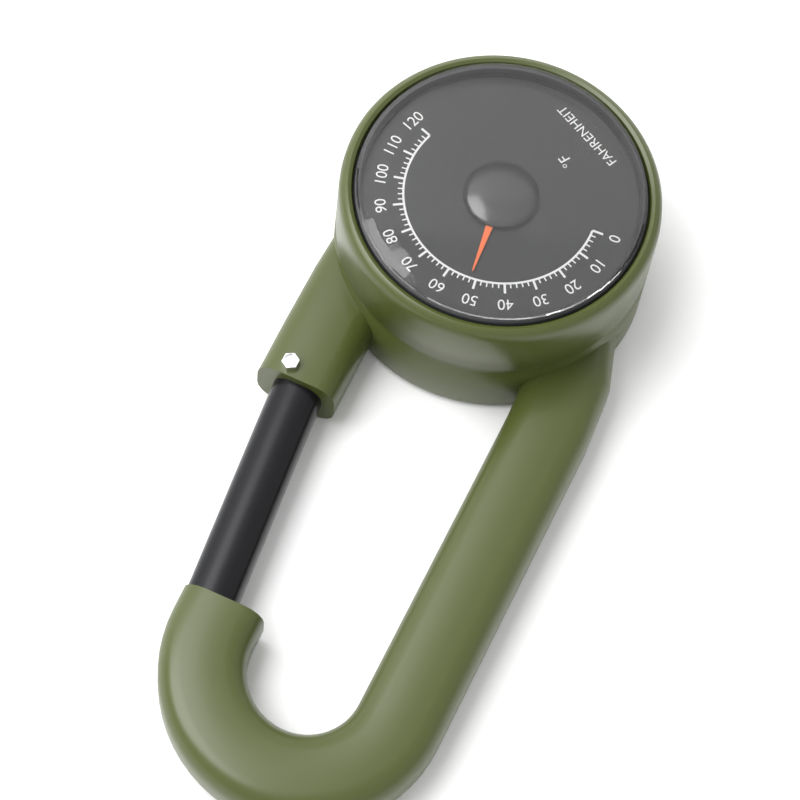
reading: 52 °F
